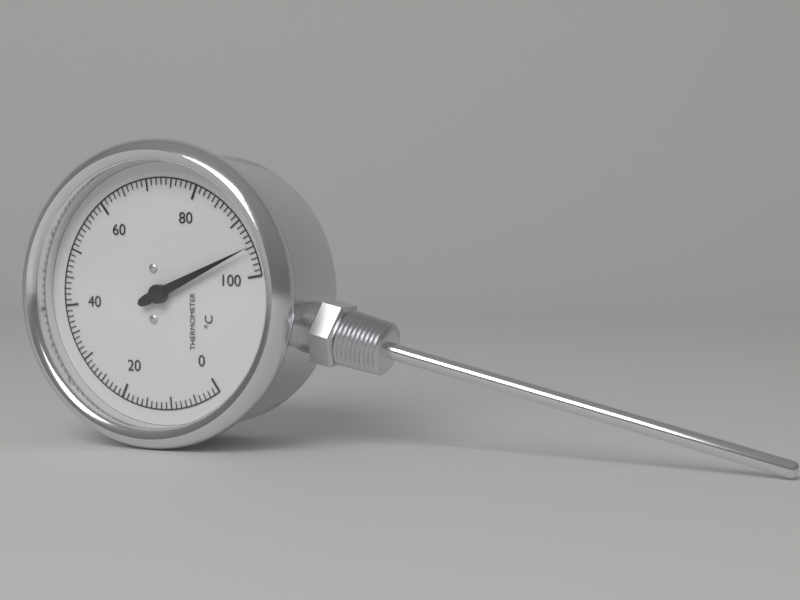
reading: 95 °C
